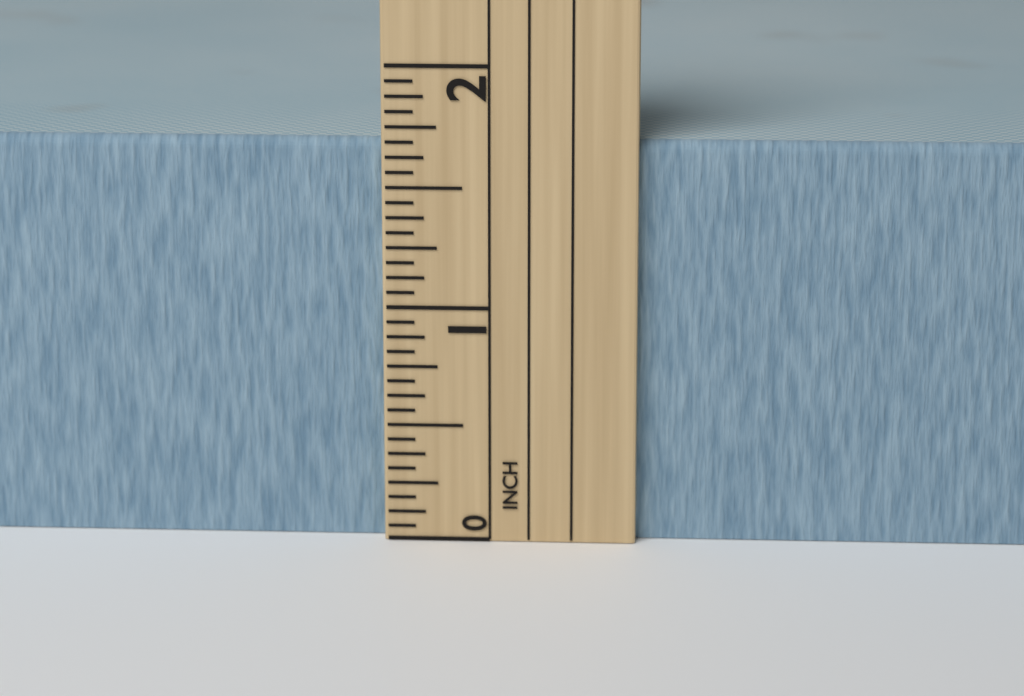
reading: 1.6875 in
